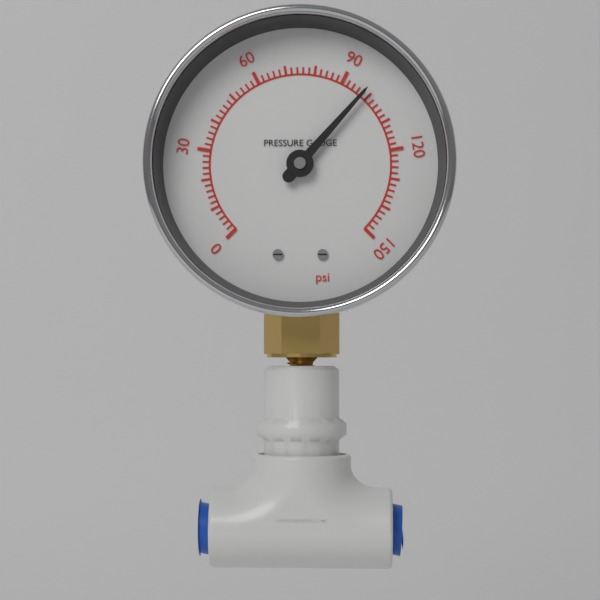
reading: 98 psi
